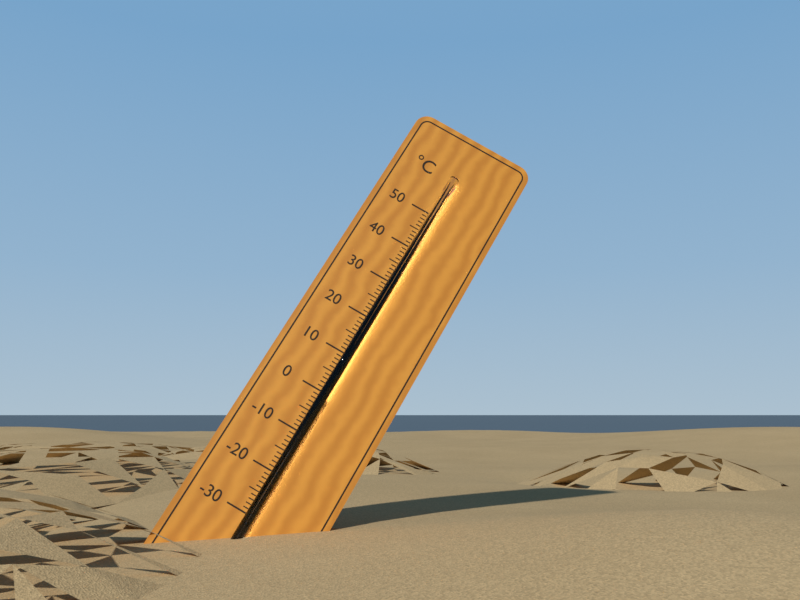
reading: -1 °C
